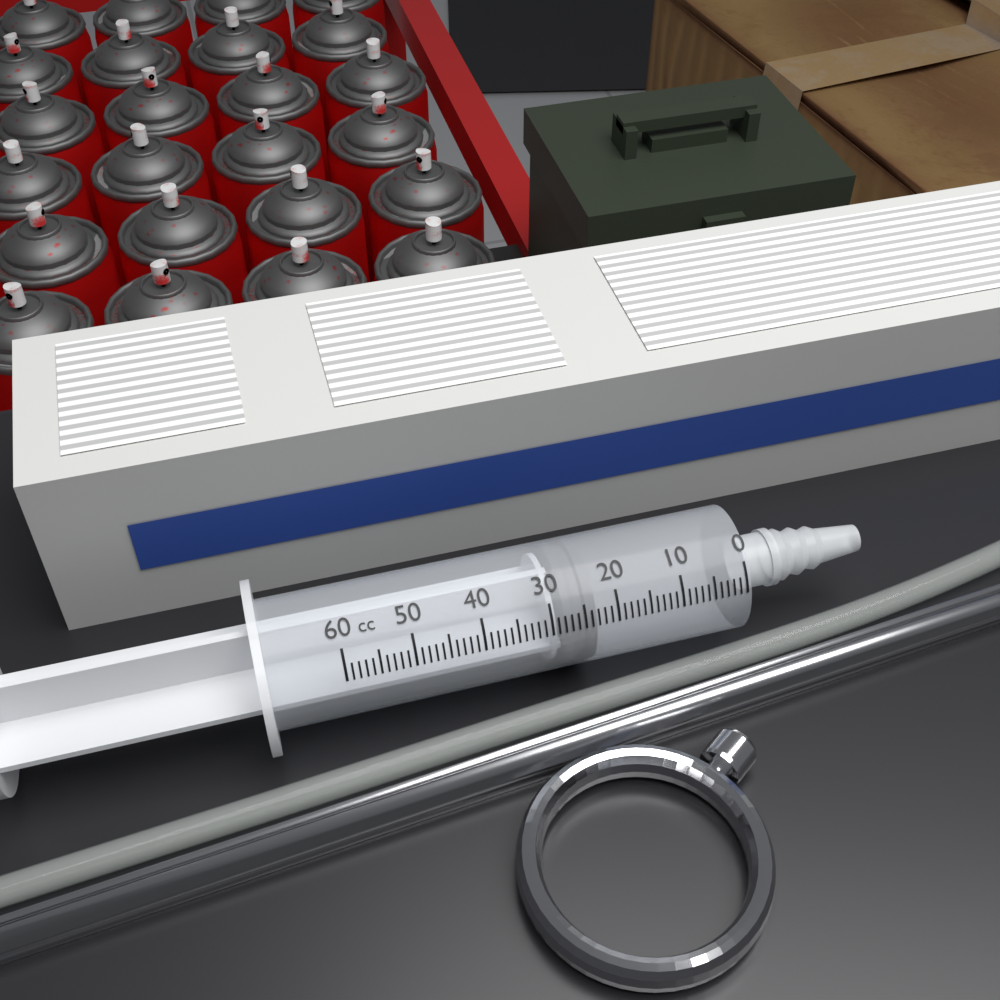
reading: 23 cc
